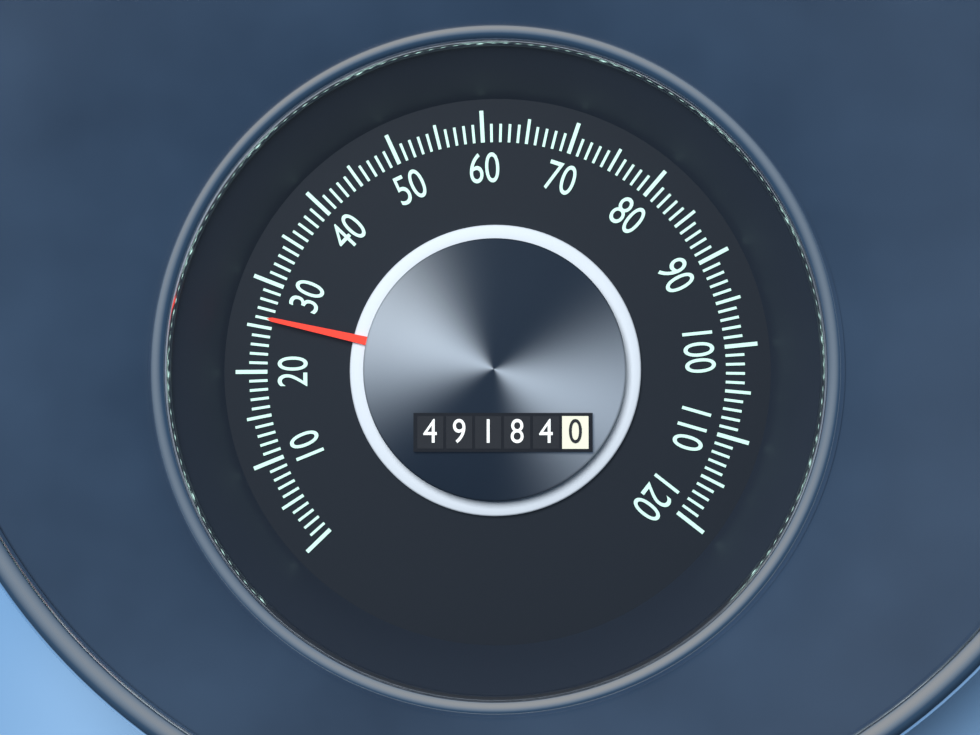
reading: 26 (no unit)
